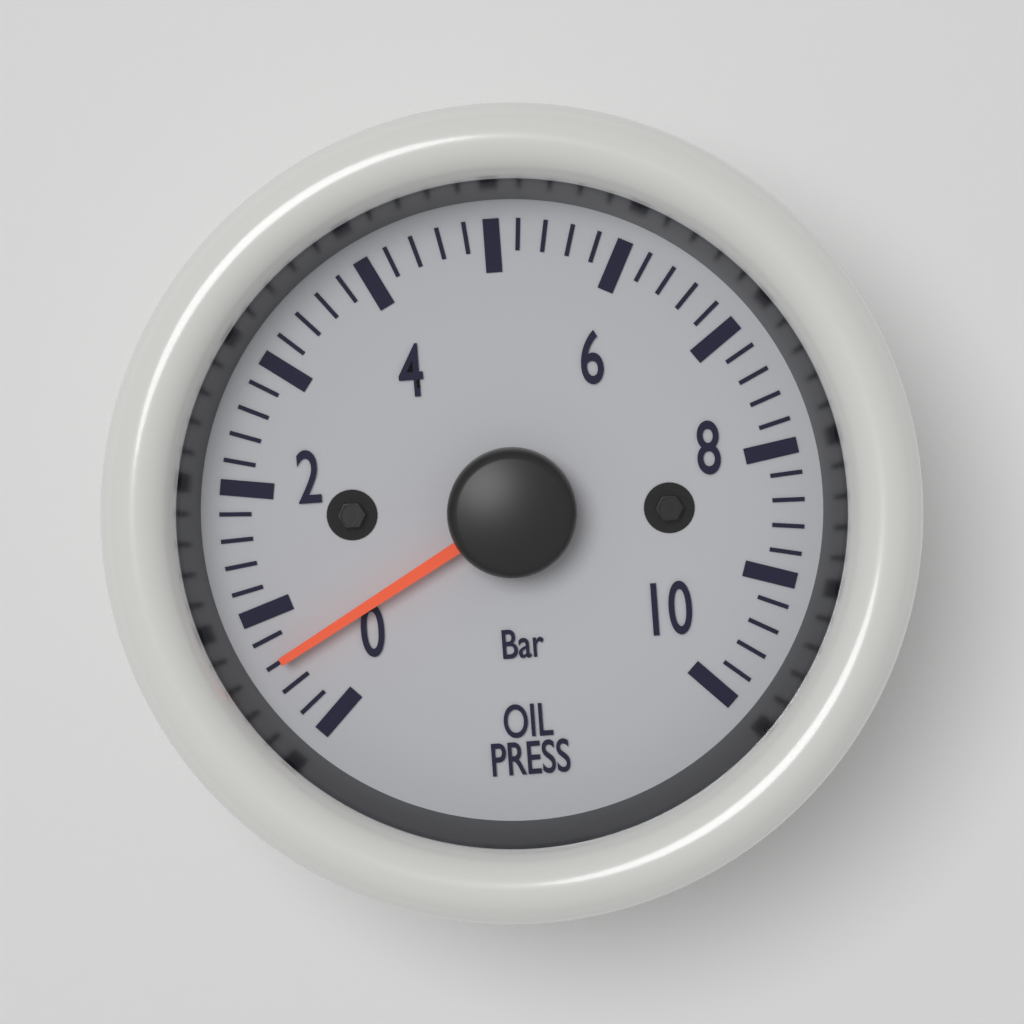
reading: 0.6 bar
